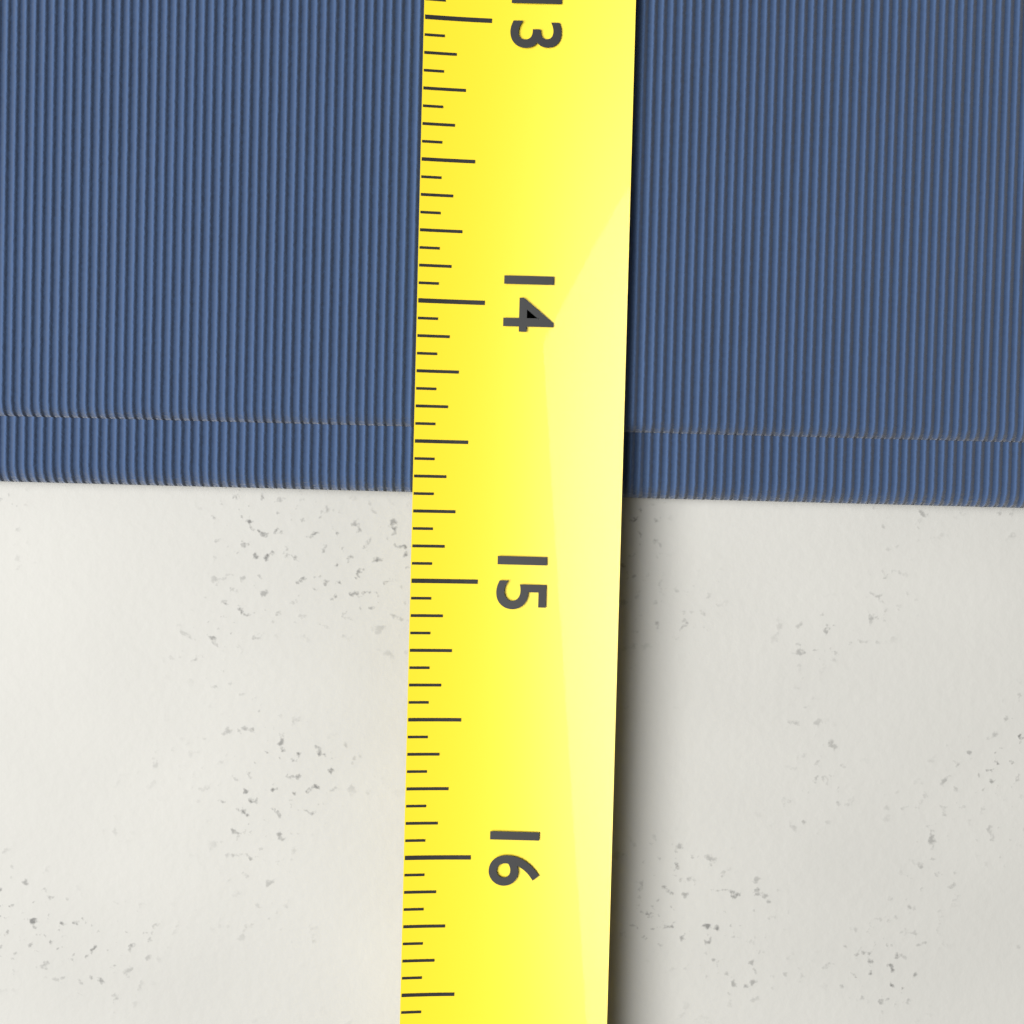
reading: 14.6875 (no unit)
